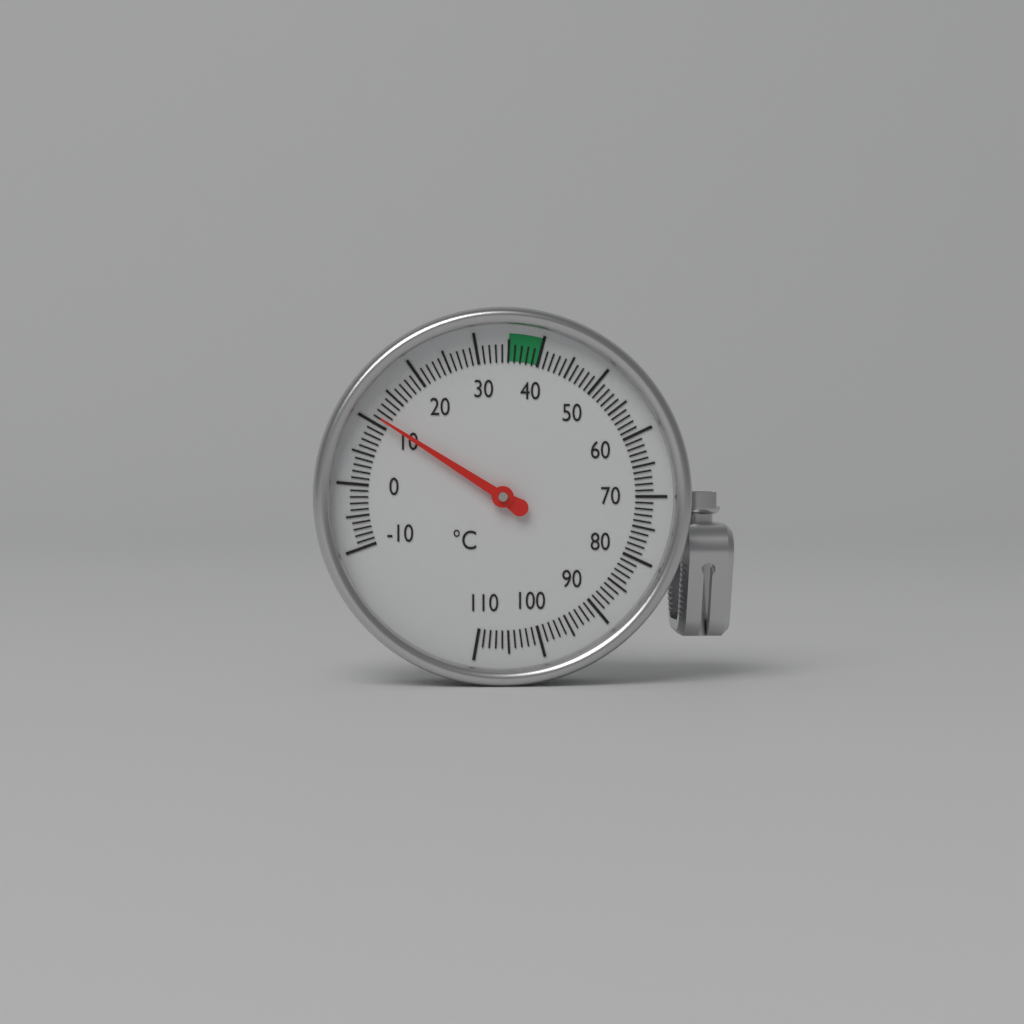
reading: 11 °C
